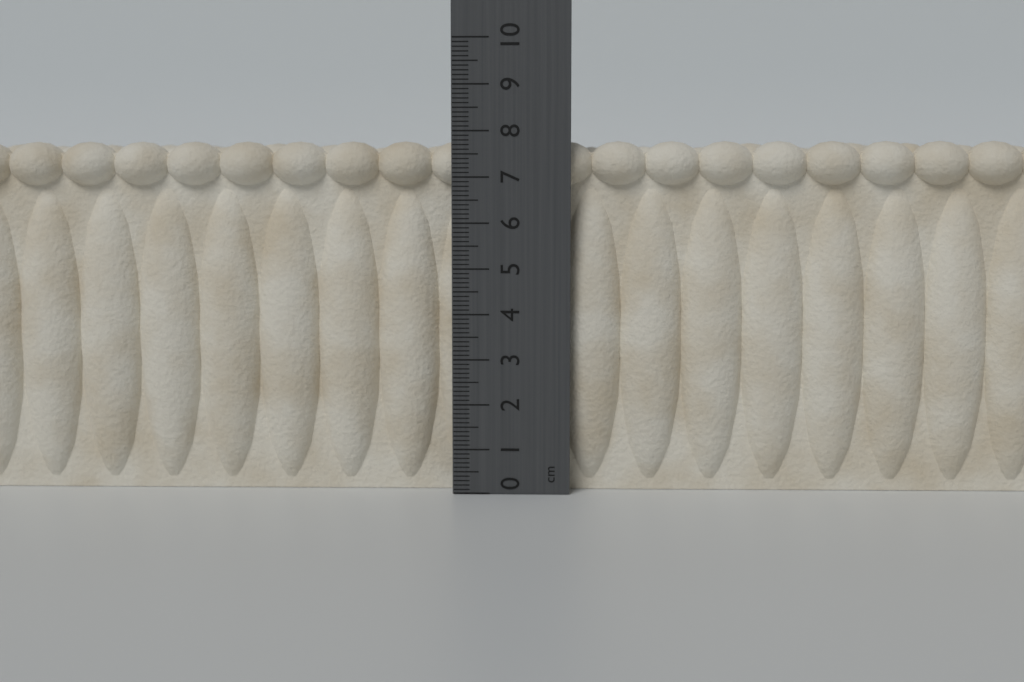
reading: 7.8 cm
